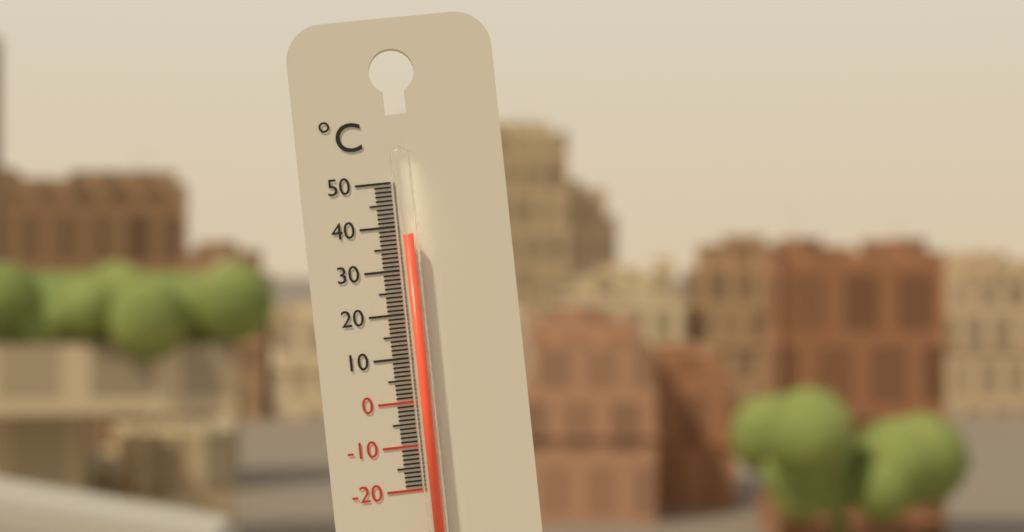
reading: 38 °C
